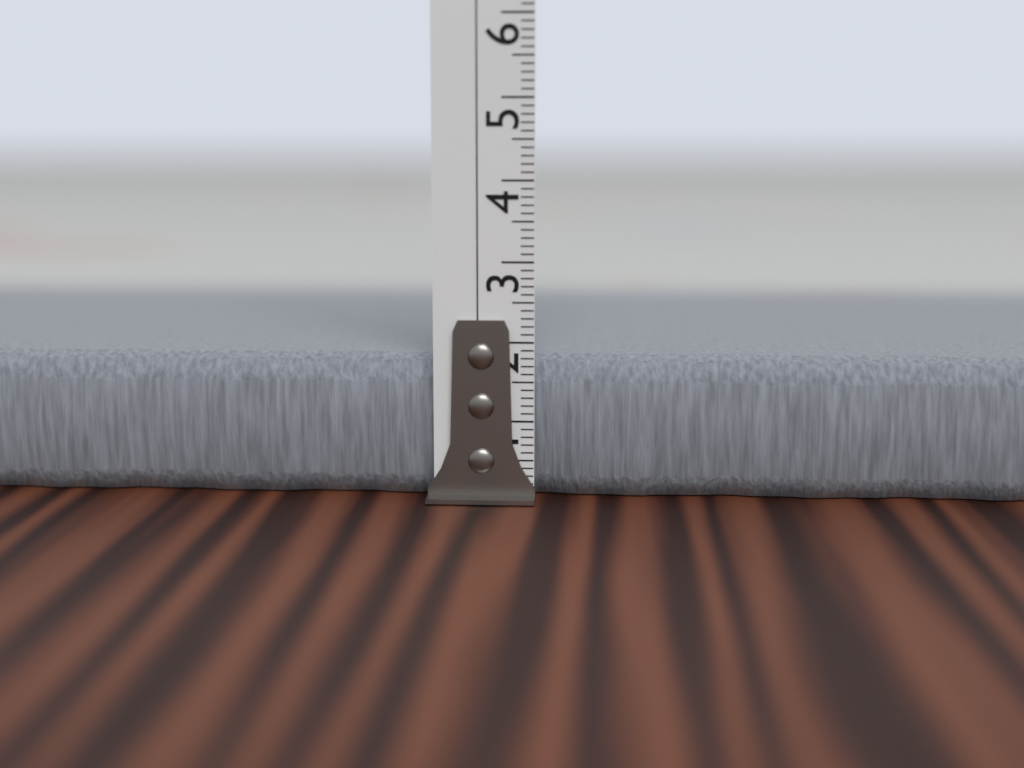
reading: 1.8 cm
